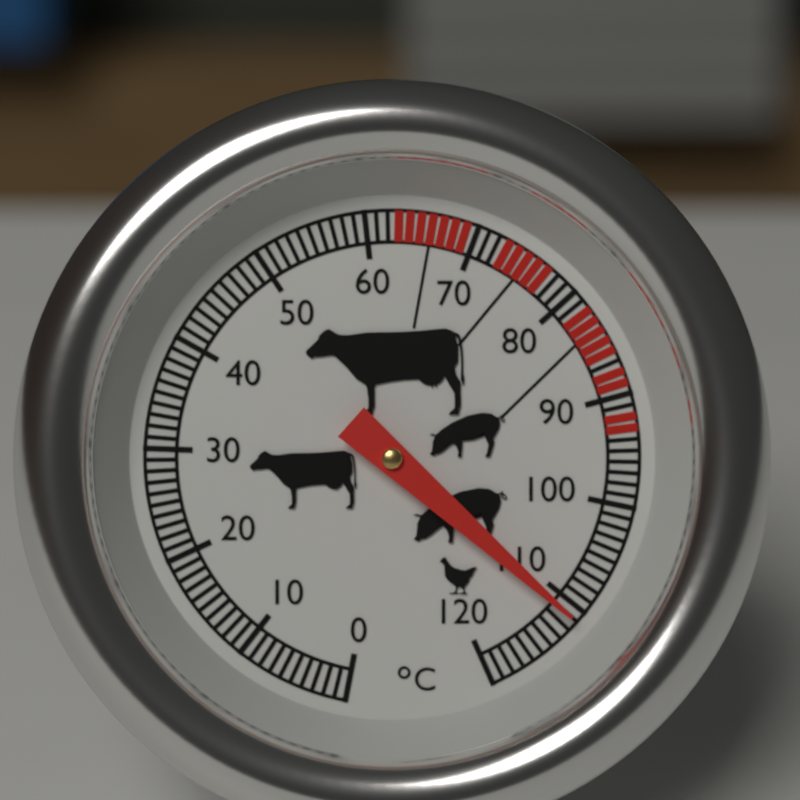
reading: 111 °C
